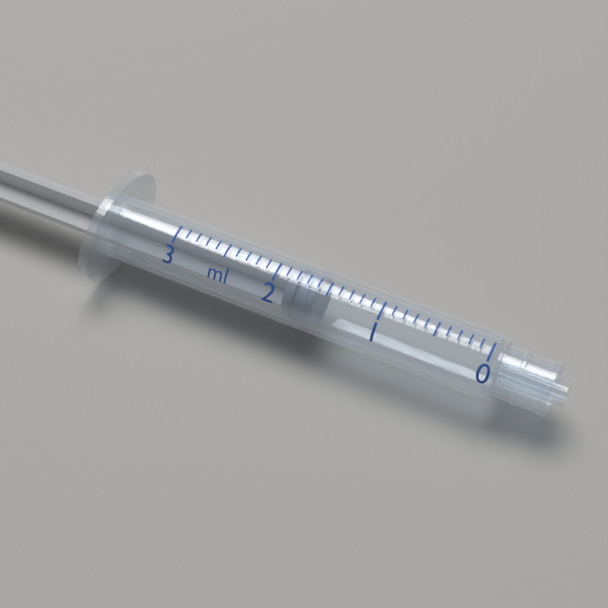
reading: 1.6 ml
